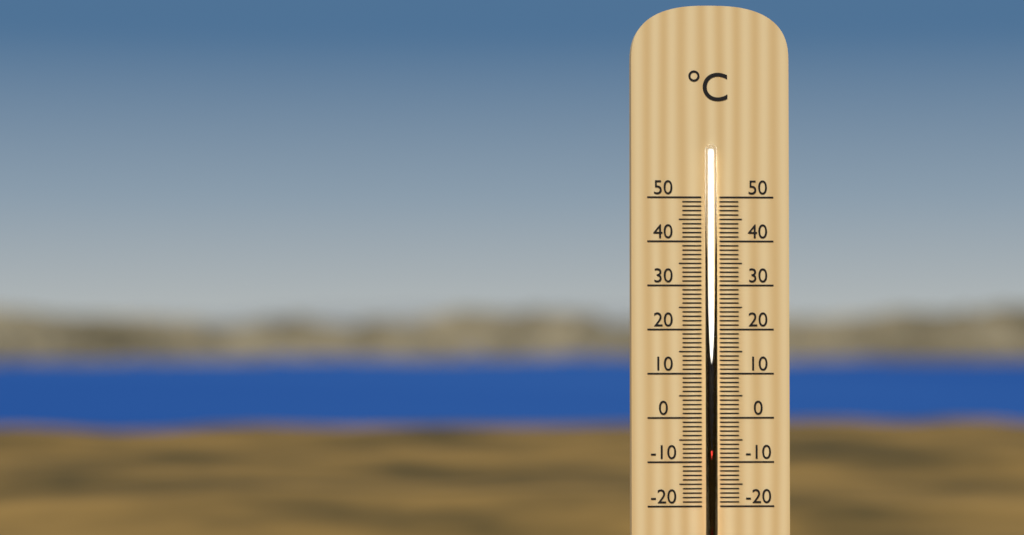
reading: -7 °C
